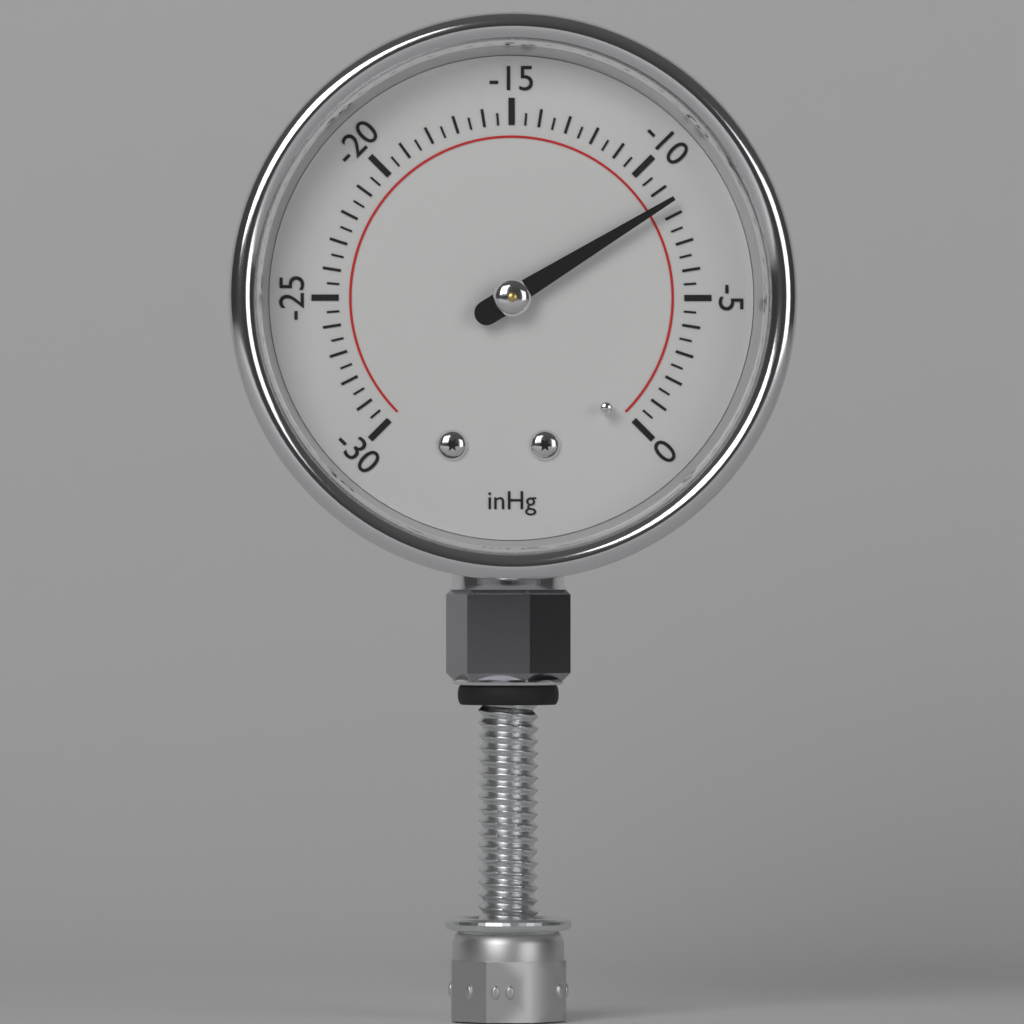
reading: -8.5 inHg
